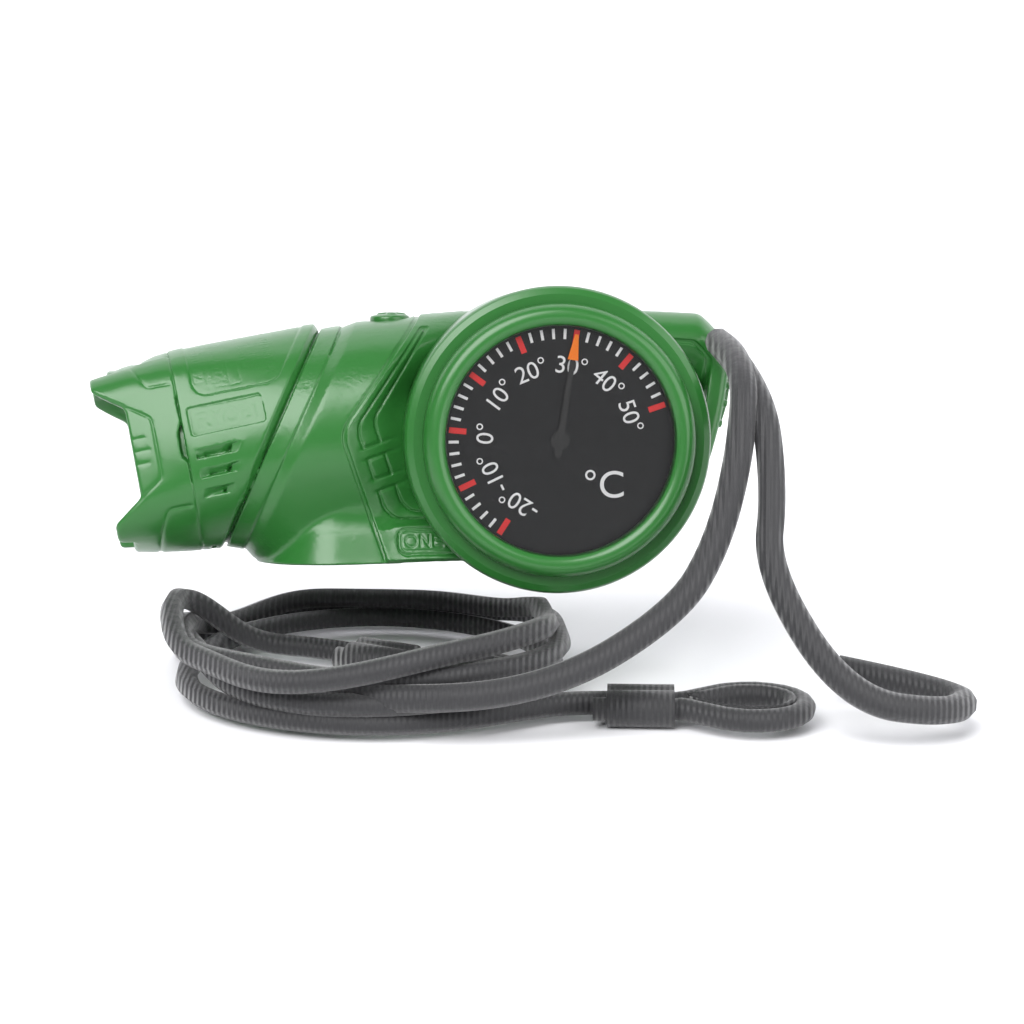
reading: 30 °C
